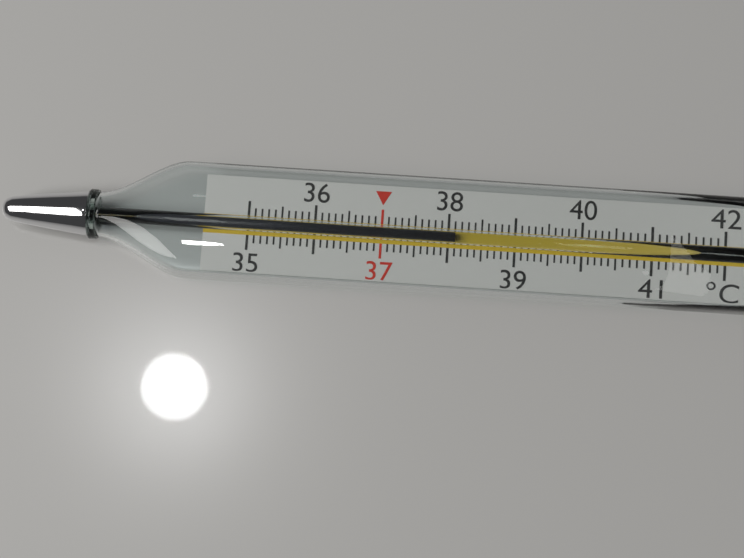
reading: 38.1 °C
